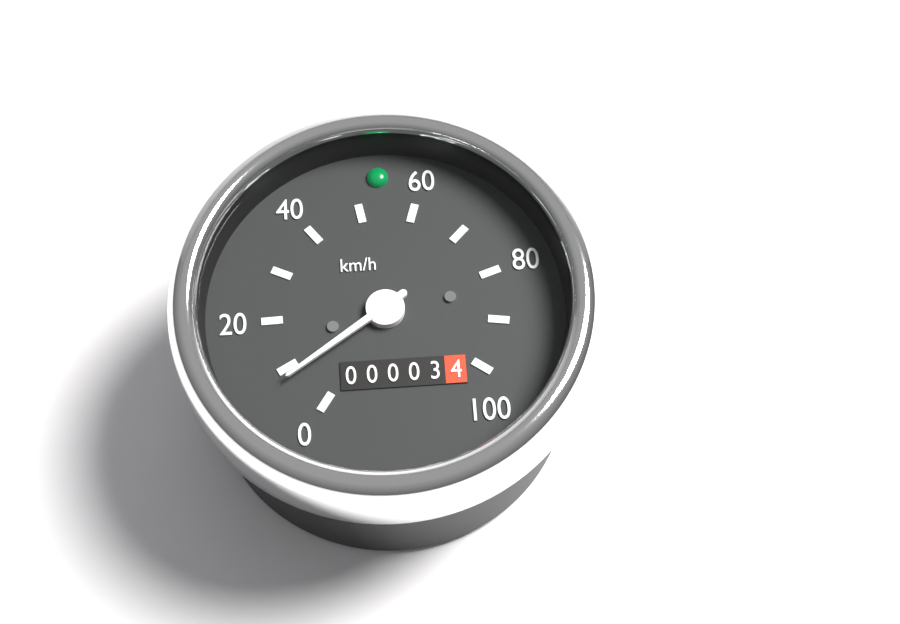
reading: 8 km/h
